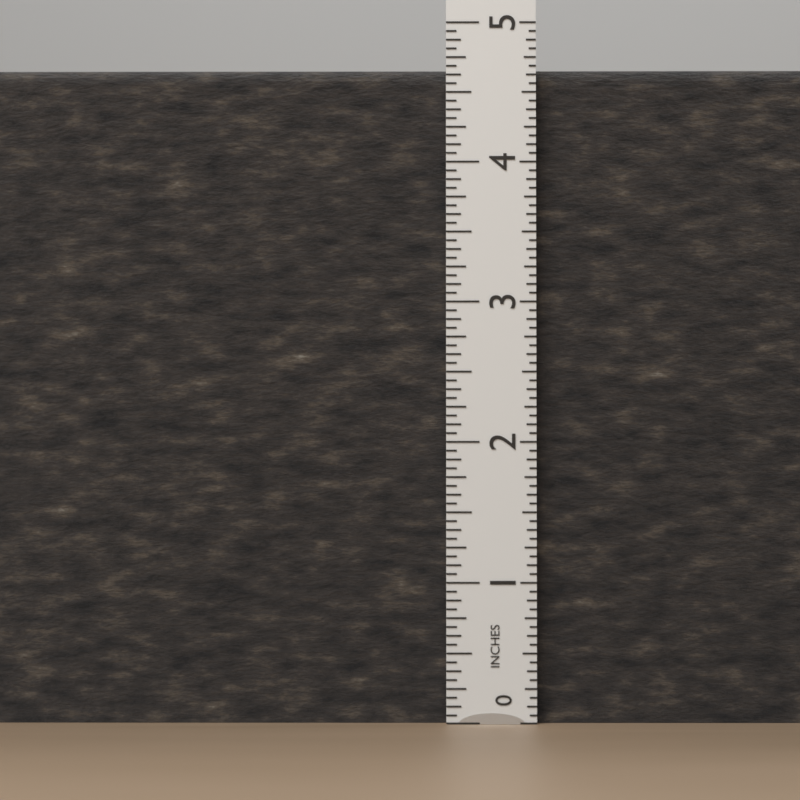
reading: 4.6875 in
